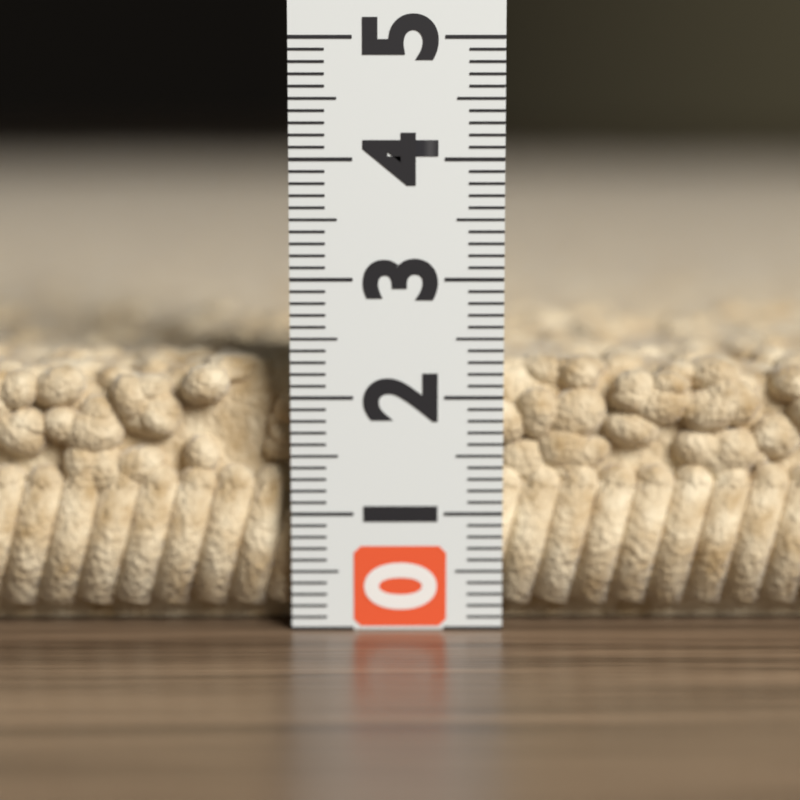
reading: 2.3 (no unit)
